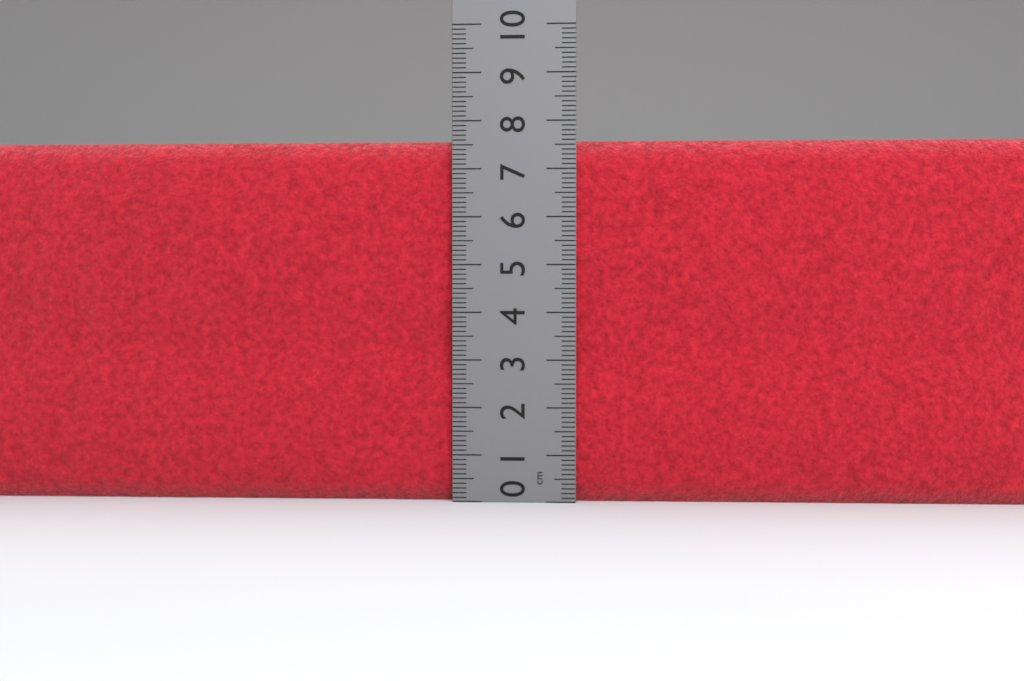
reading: 7.6 cm
